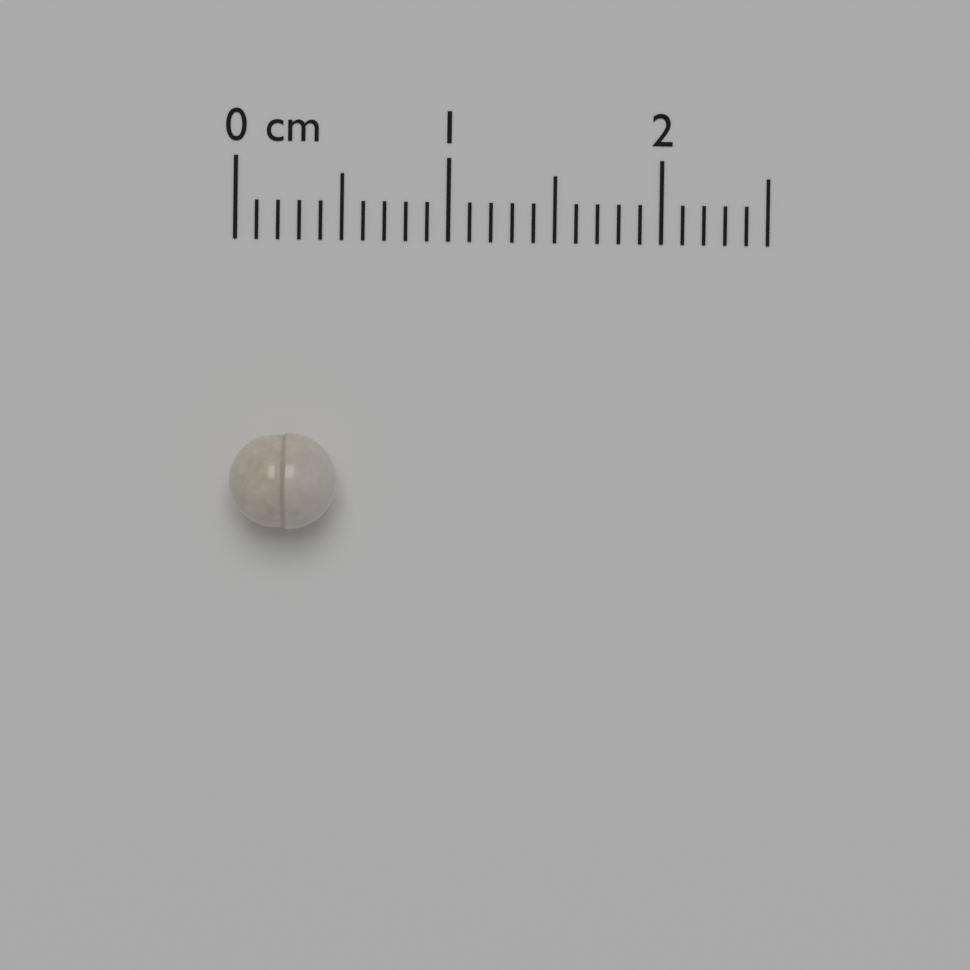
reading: 0.5 cm
